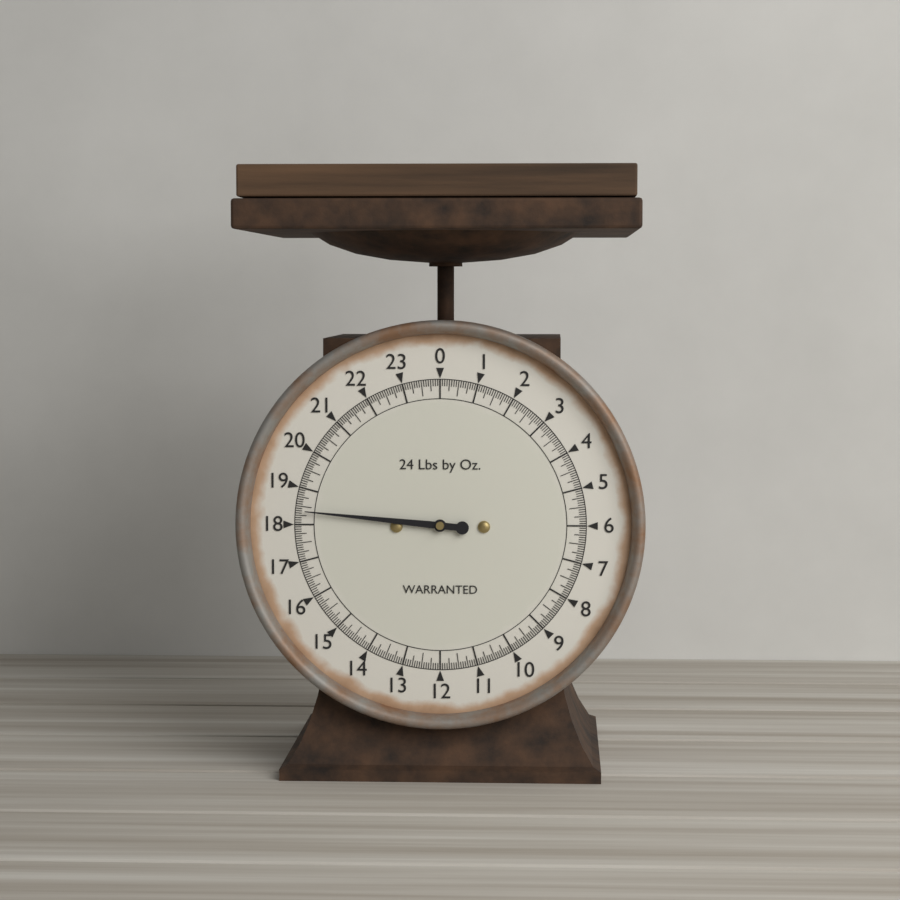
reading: 18.3750 lb
